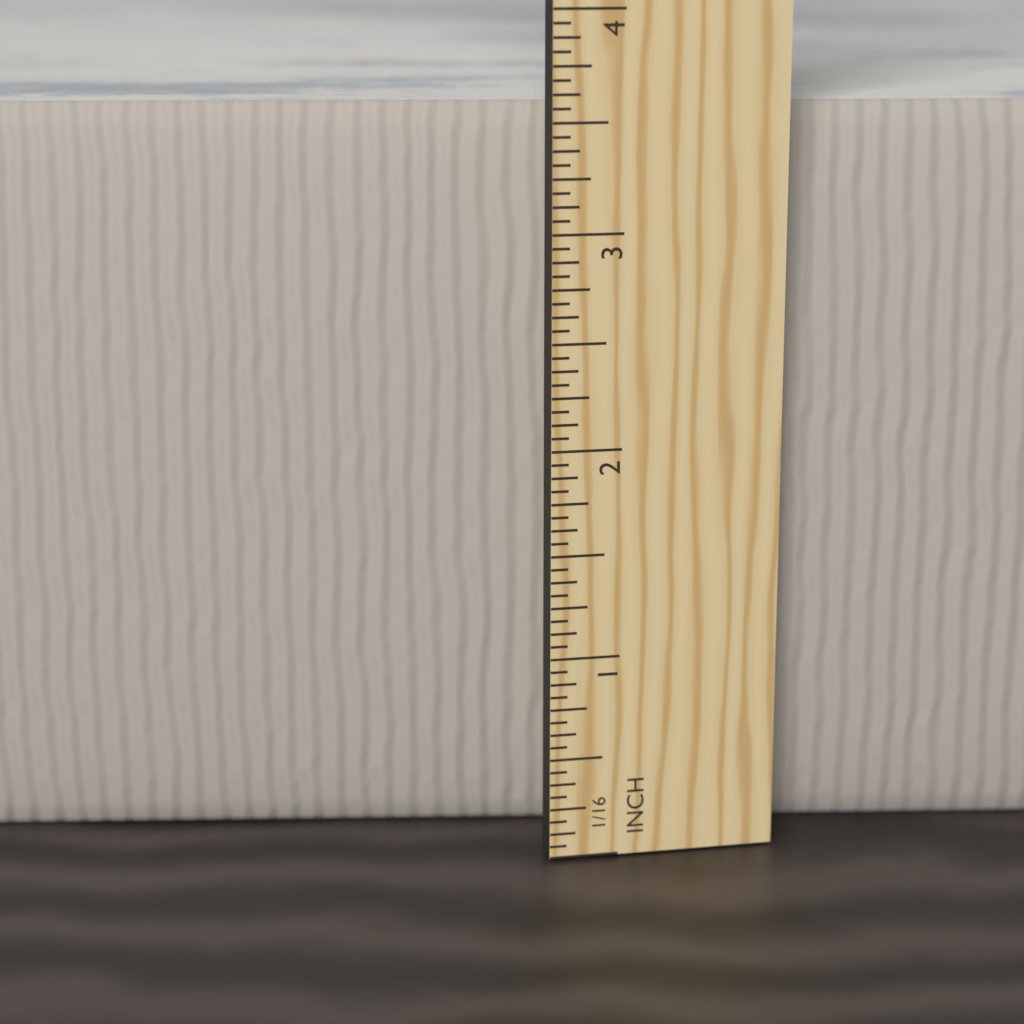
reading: 3.5625 in
